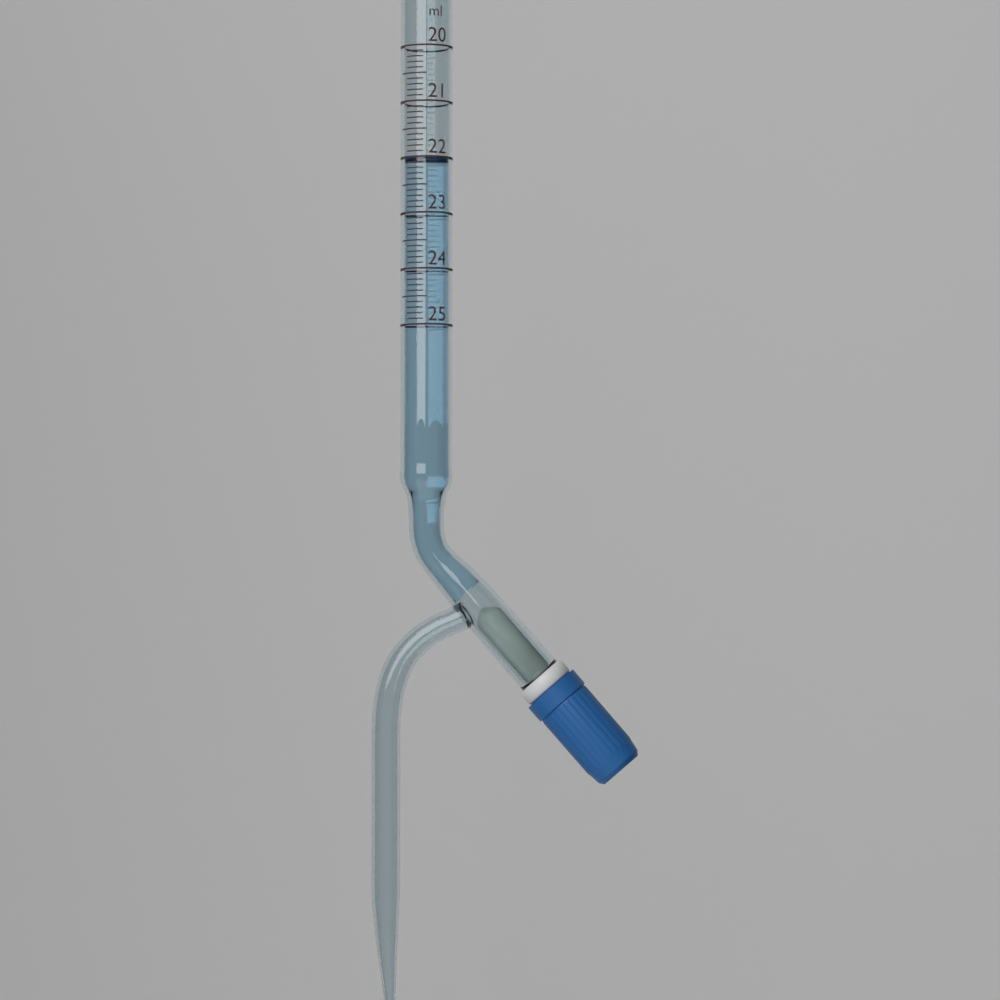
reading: 22.0 ml
